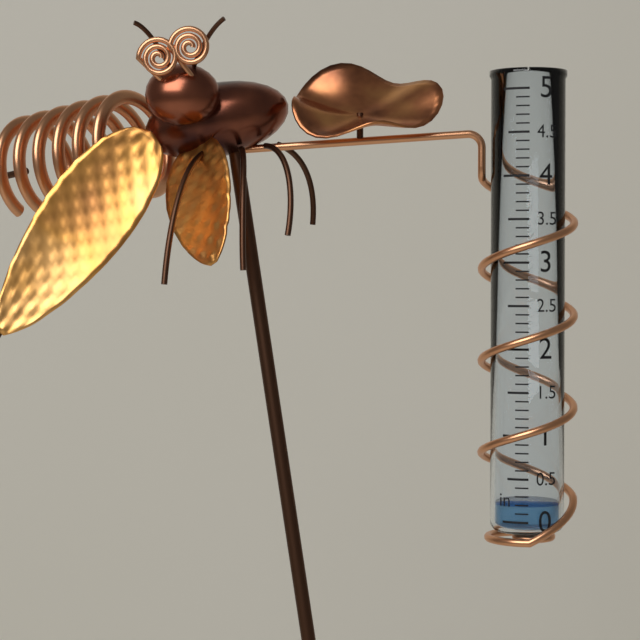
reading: 0.2 in
